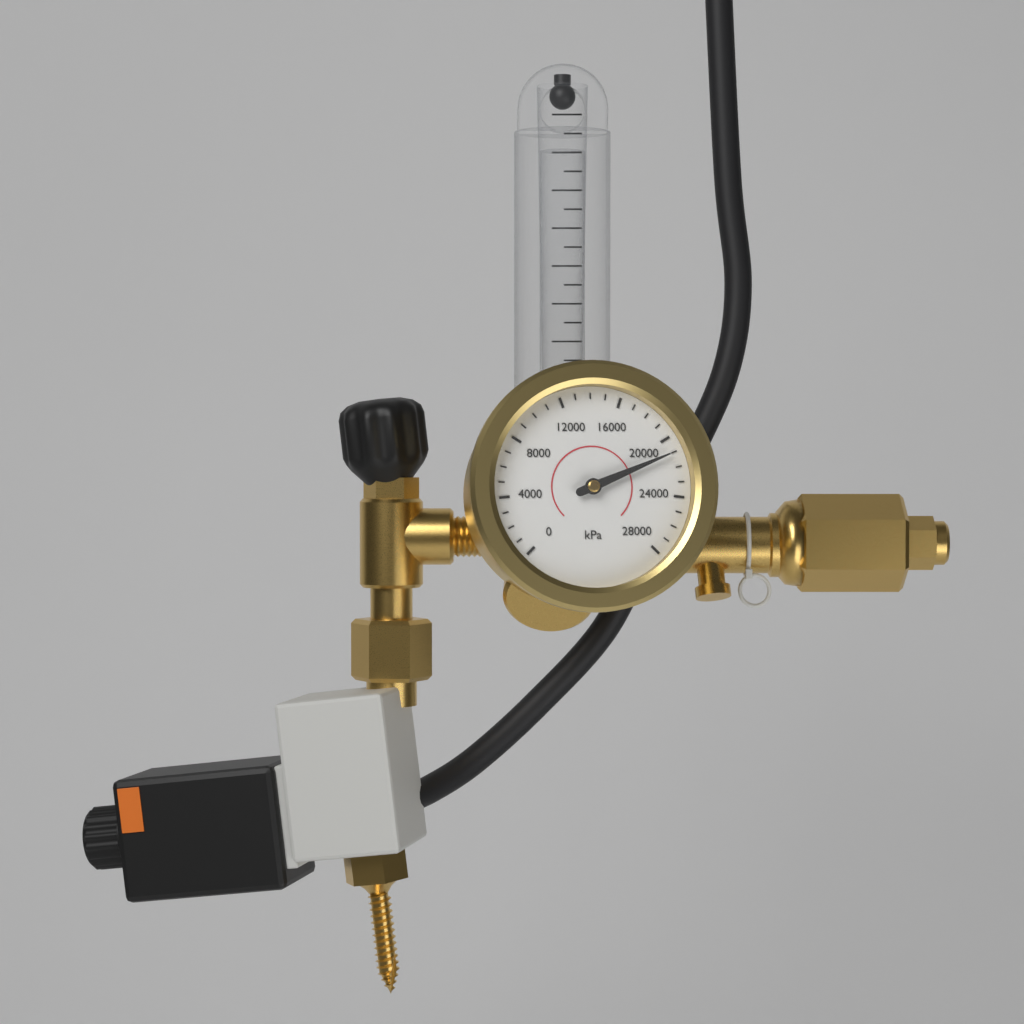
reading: 21000 kPa
